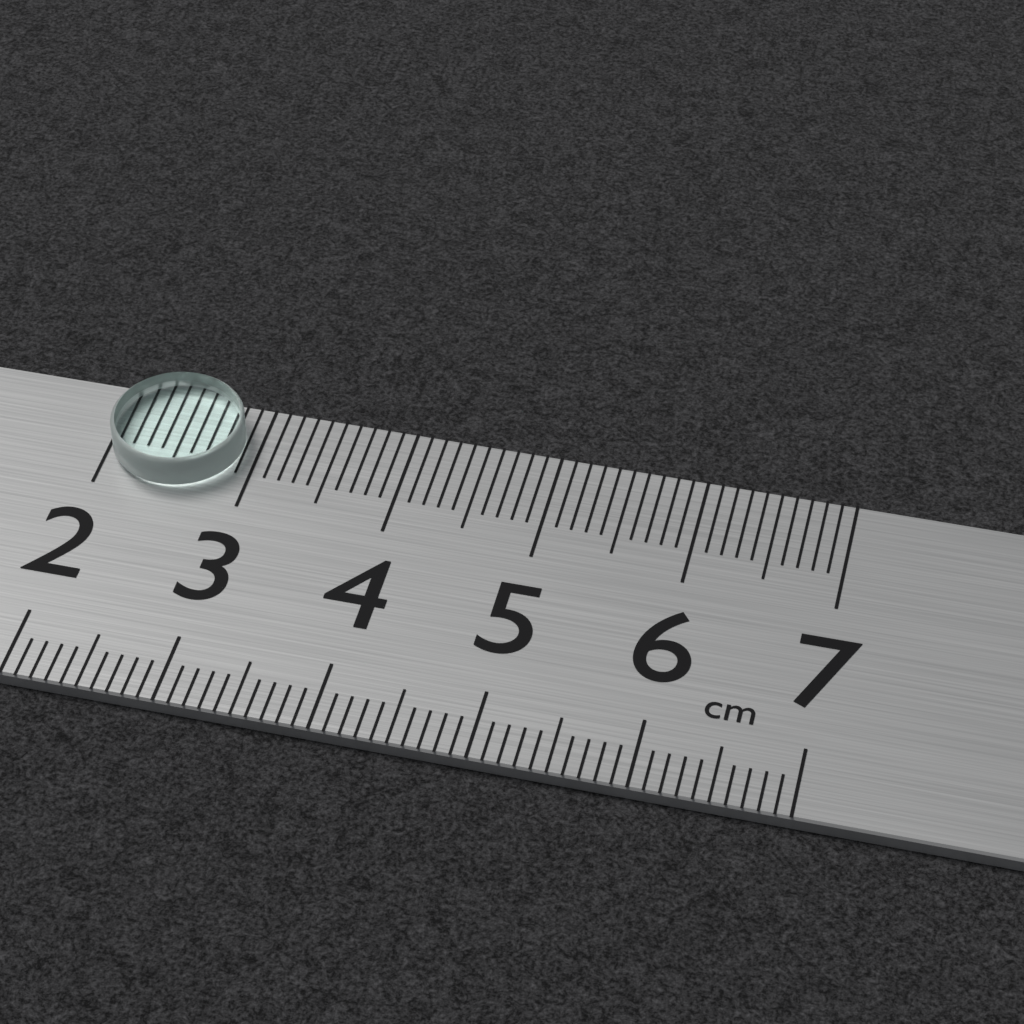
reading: 2.9 cm
